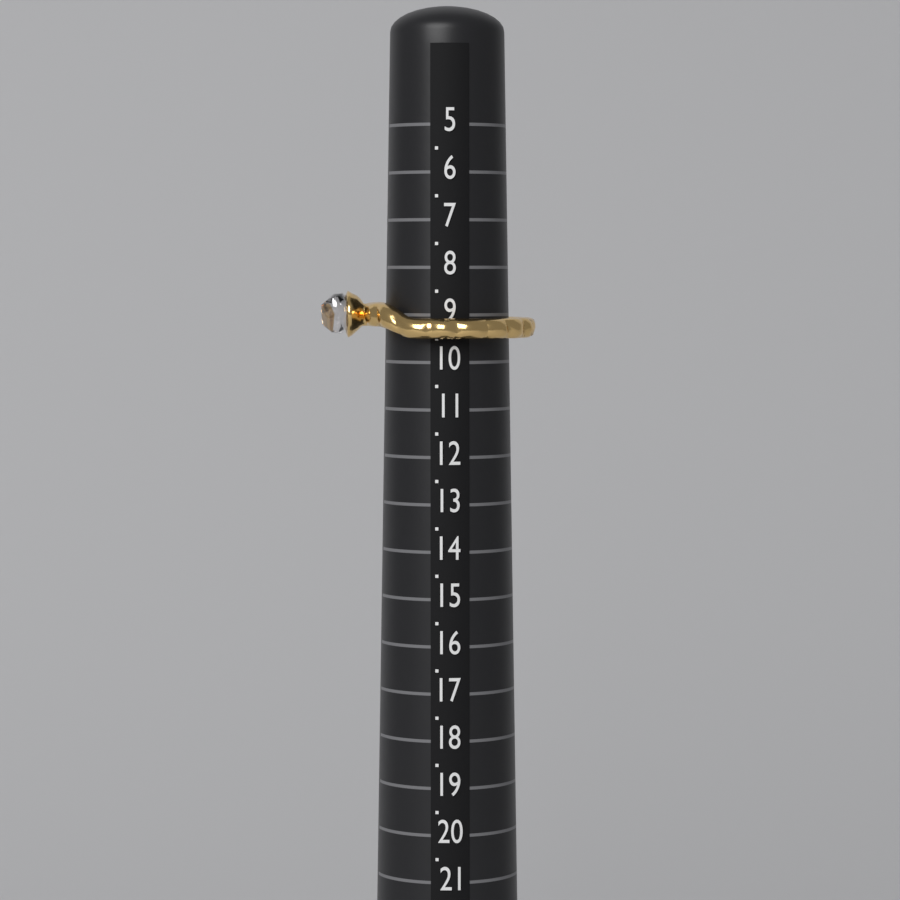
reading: 9.5 (no unit)
